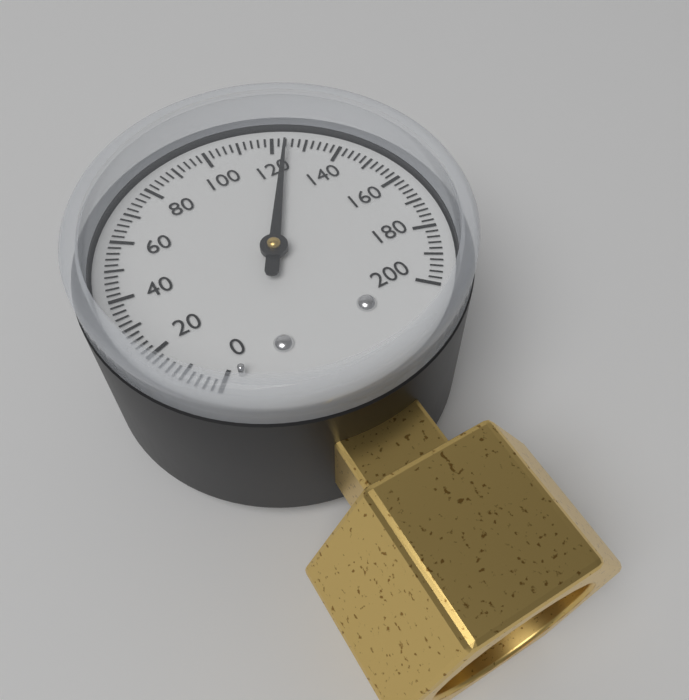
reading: 124 (no unit)
